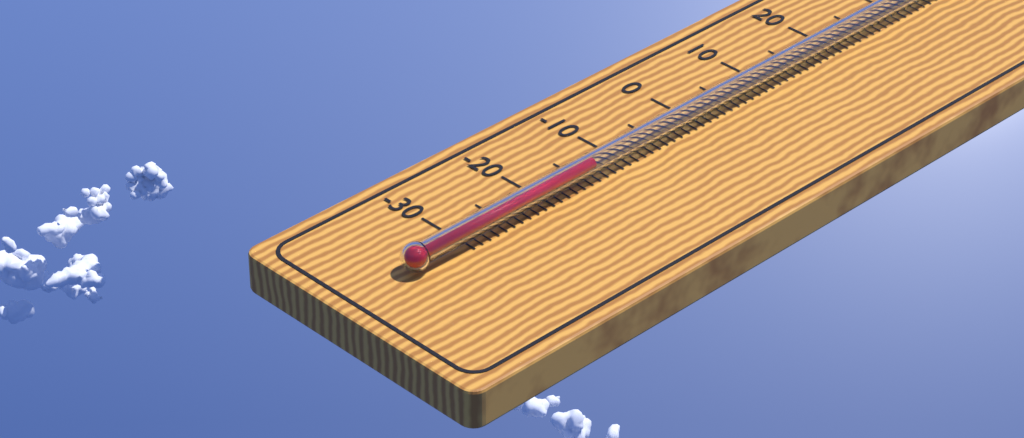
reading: -14 °C
